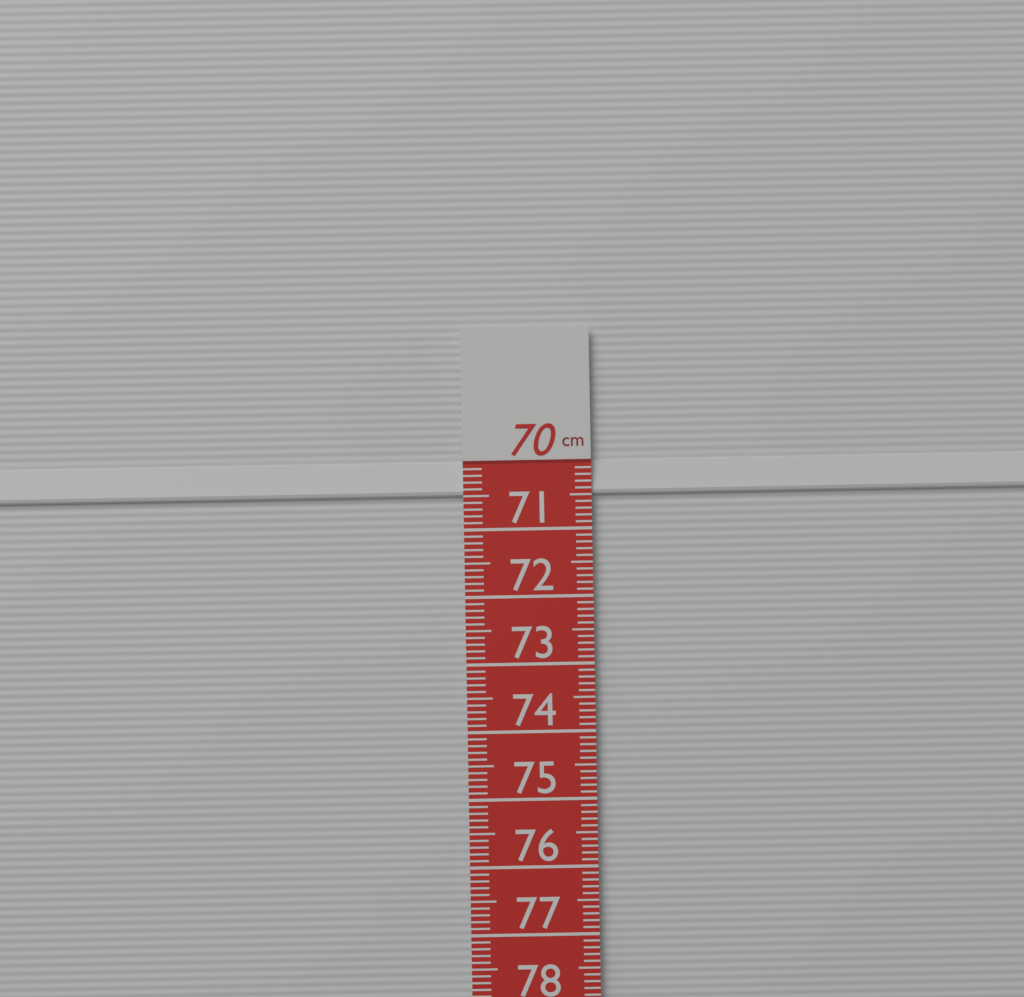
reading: 70.5 cm
